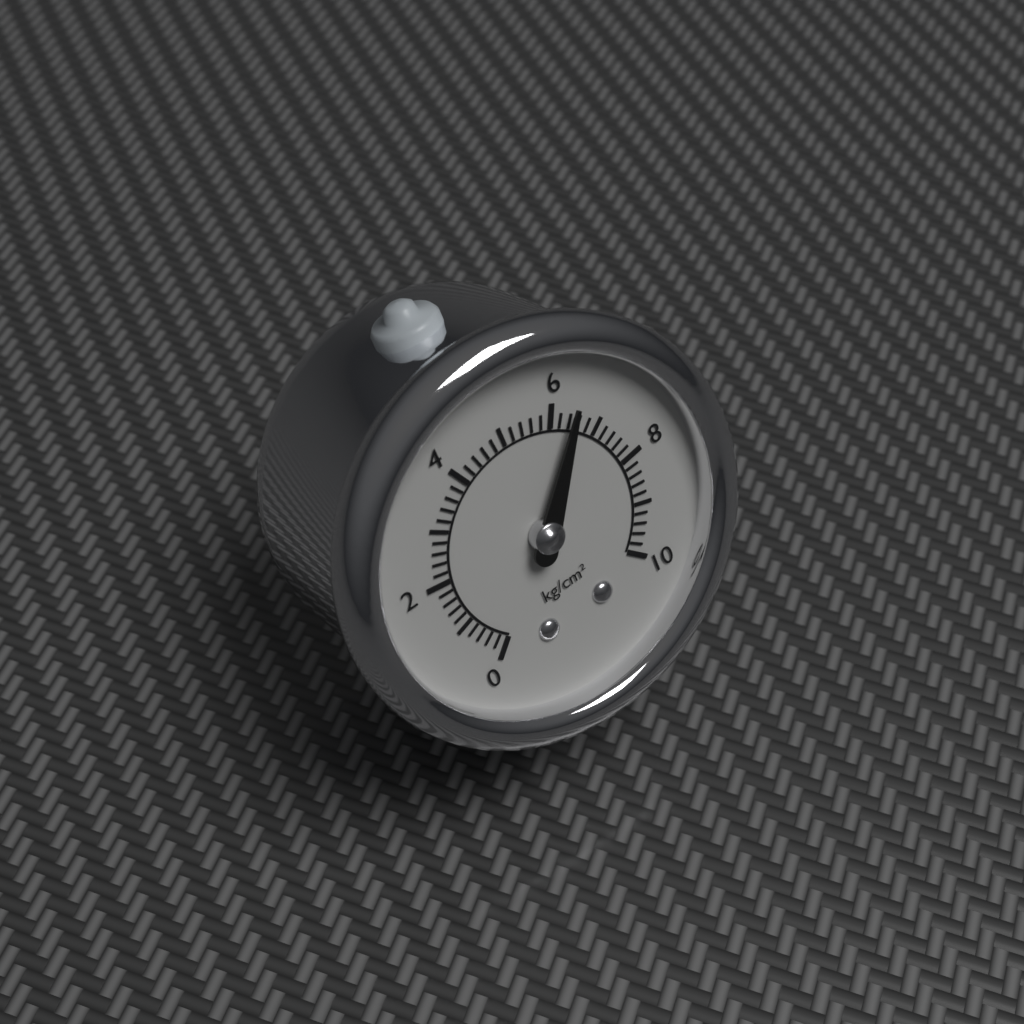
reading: 6.4 kg/cm²
